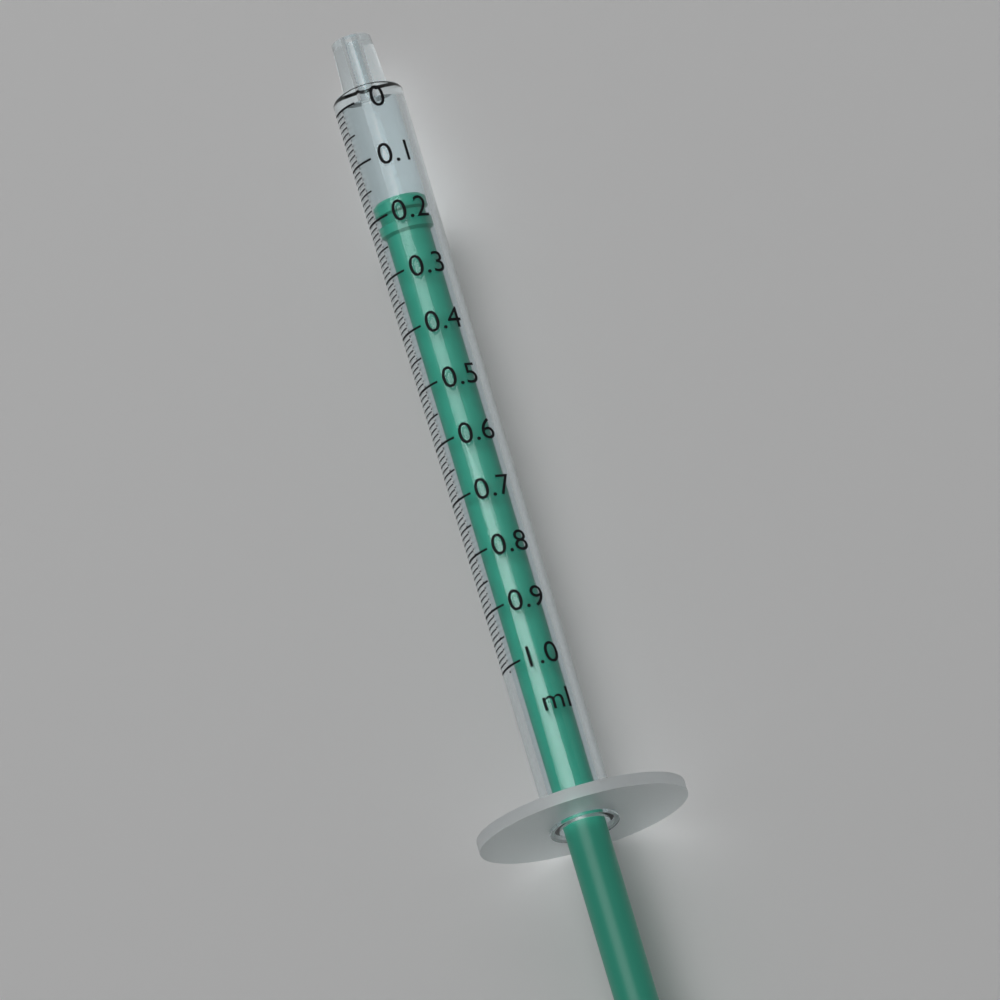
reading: 0.17 ml
